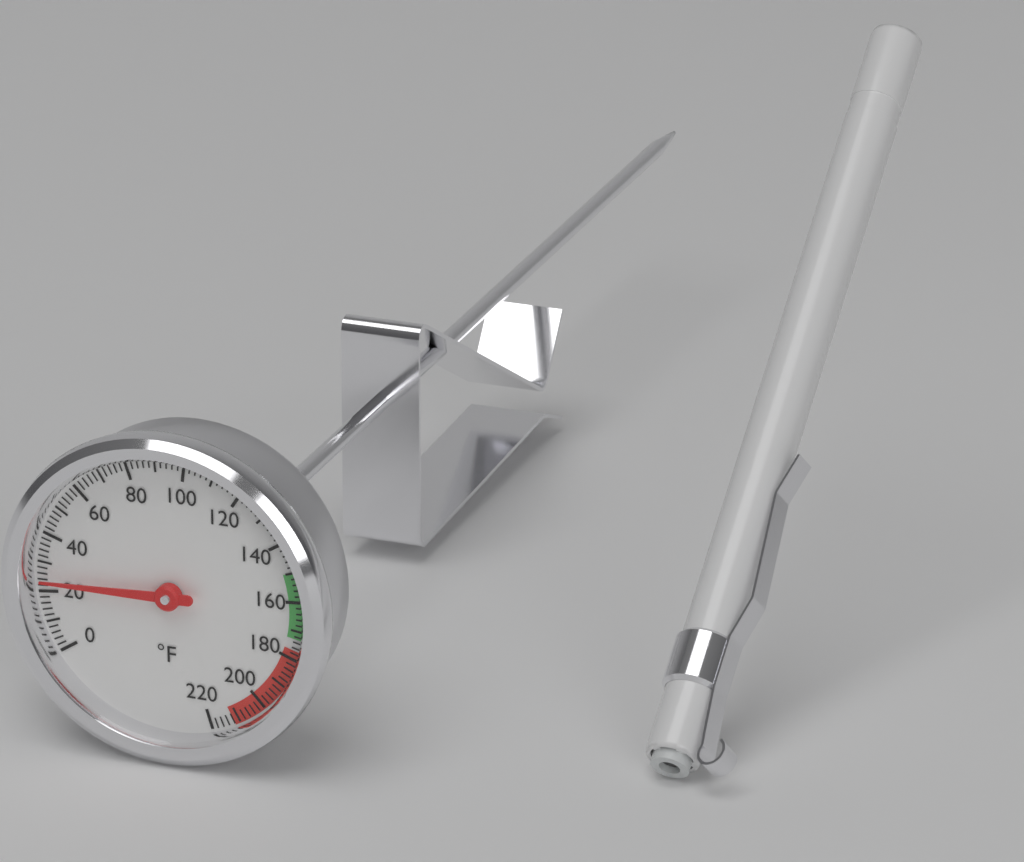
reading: 24 °F
